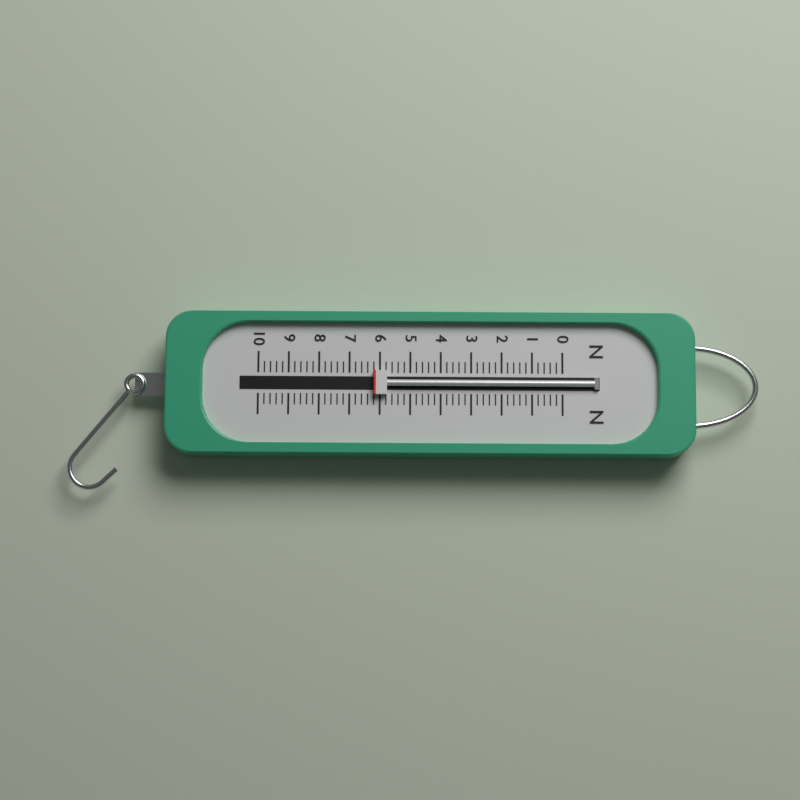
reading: 6.2 N
